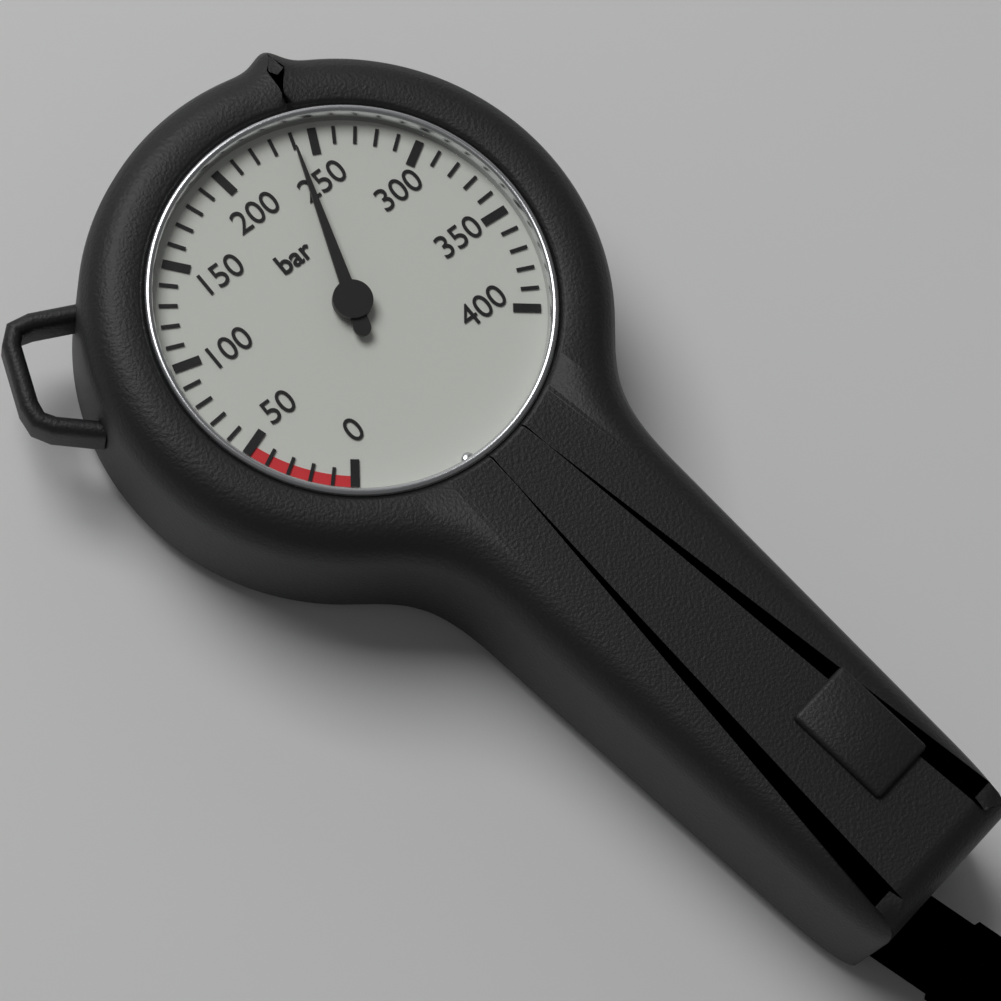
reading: 240 bar
